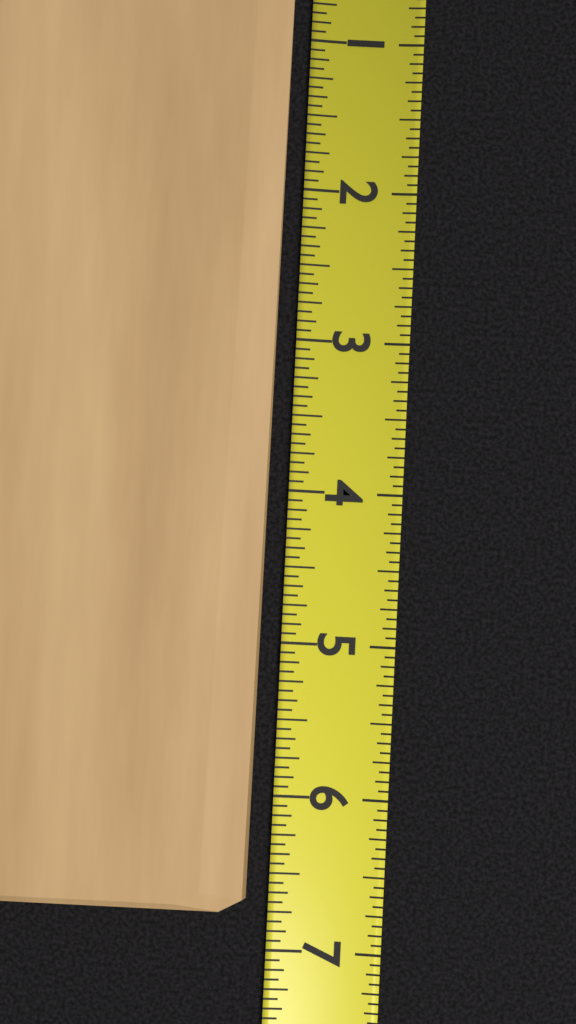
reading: 6.7500 (no unit)
